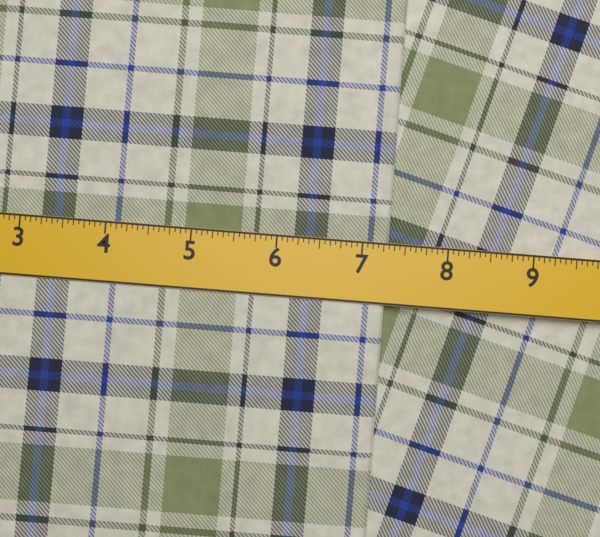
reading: 7.3125 in
